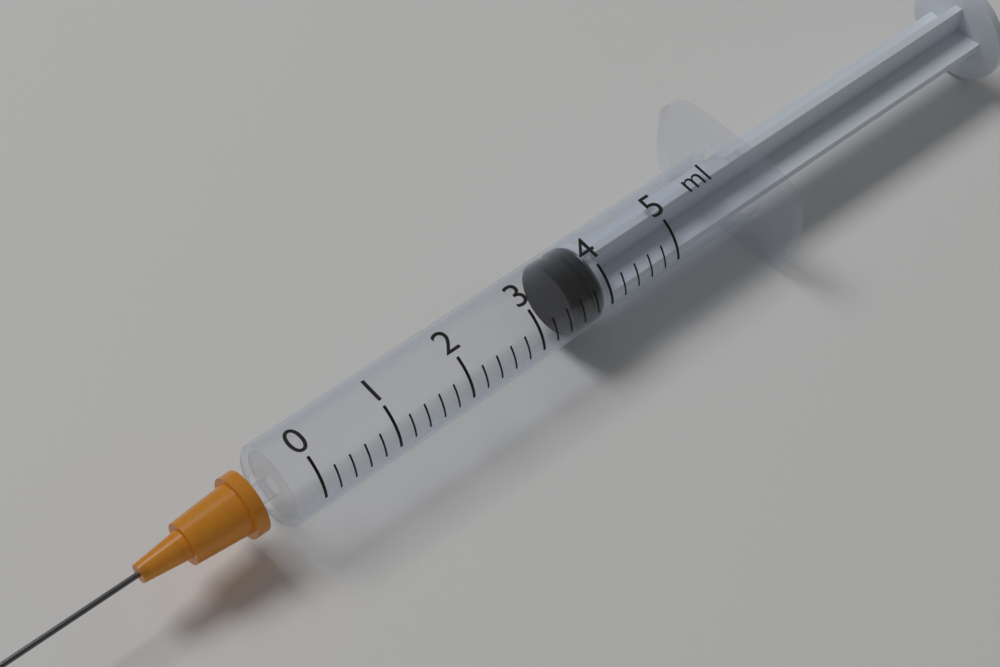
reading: 3.5 ml
